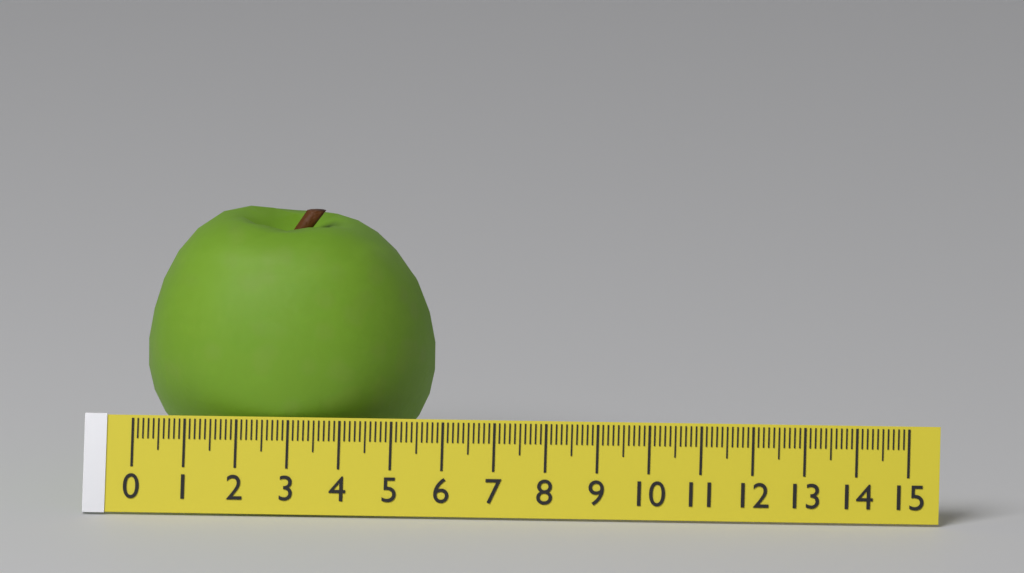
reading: 5.6 (no unit)
